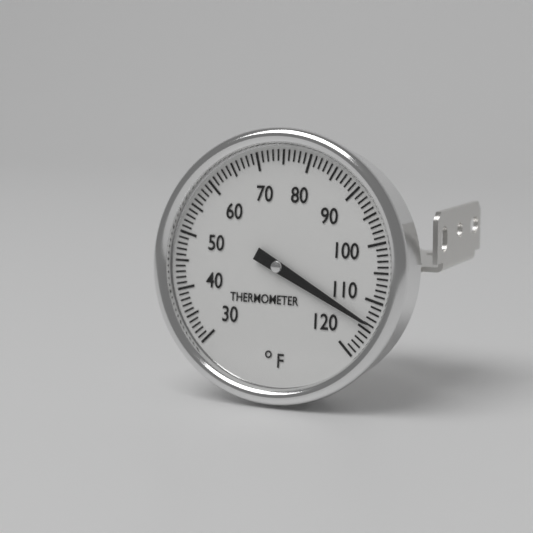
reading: 114 °F
